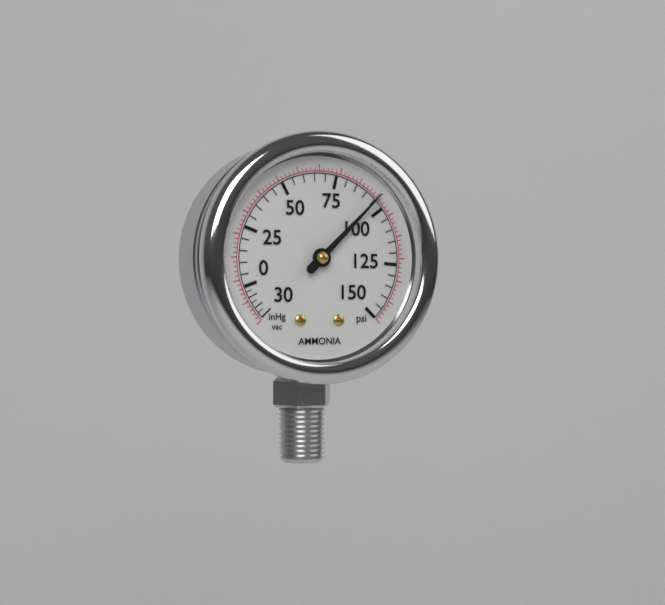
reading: 95 psi
